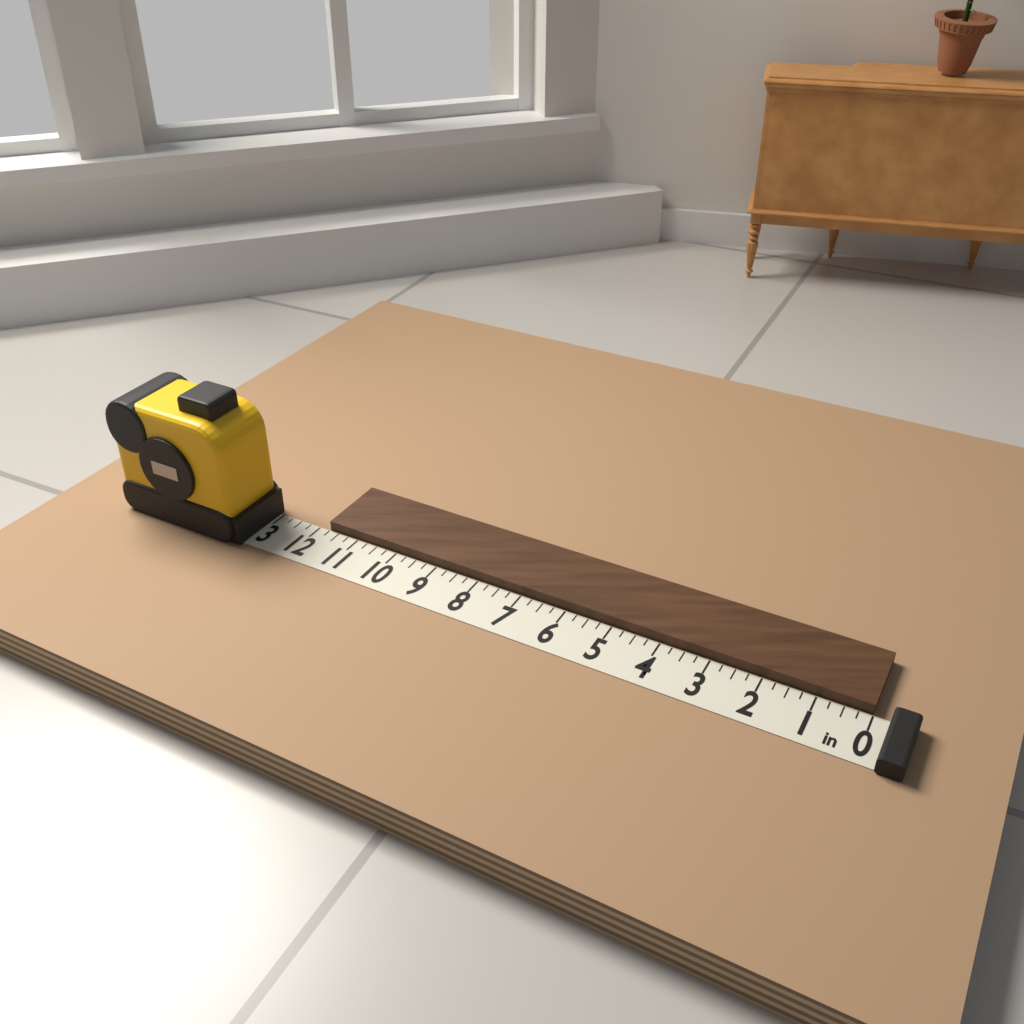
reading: 11.75 in
